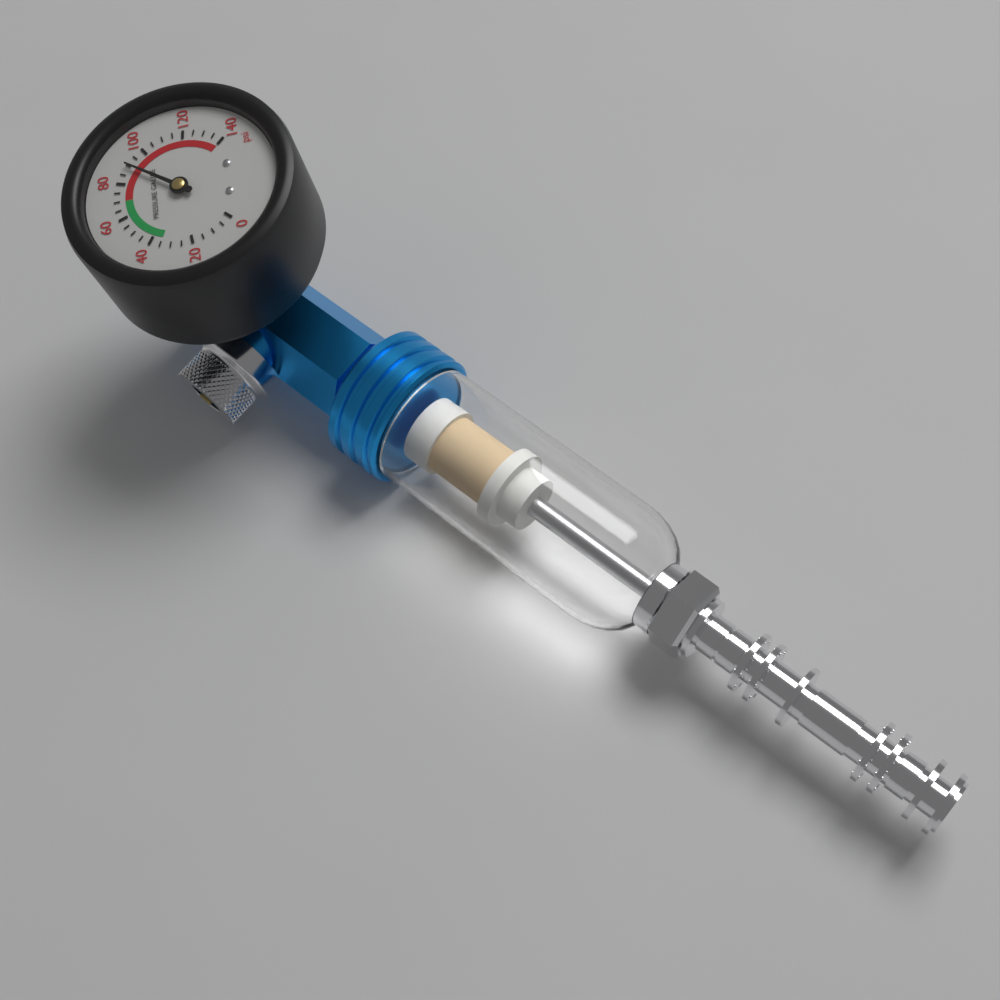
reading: 90 psi
